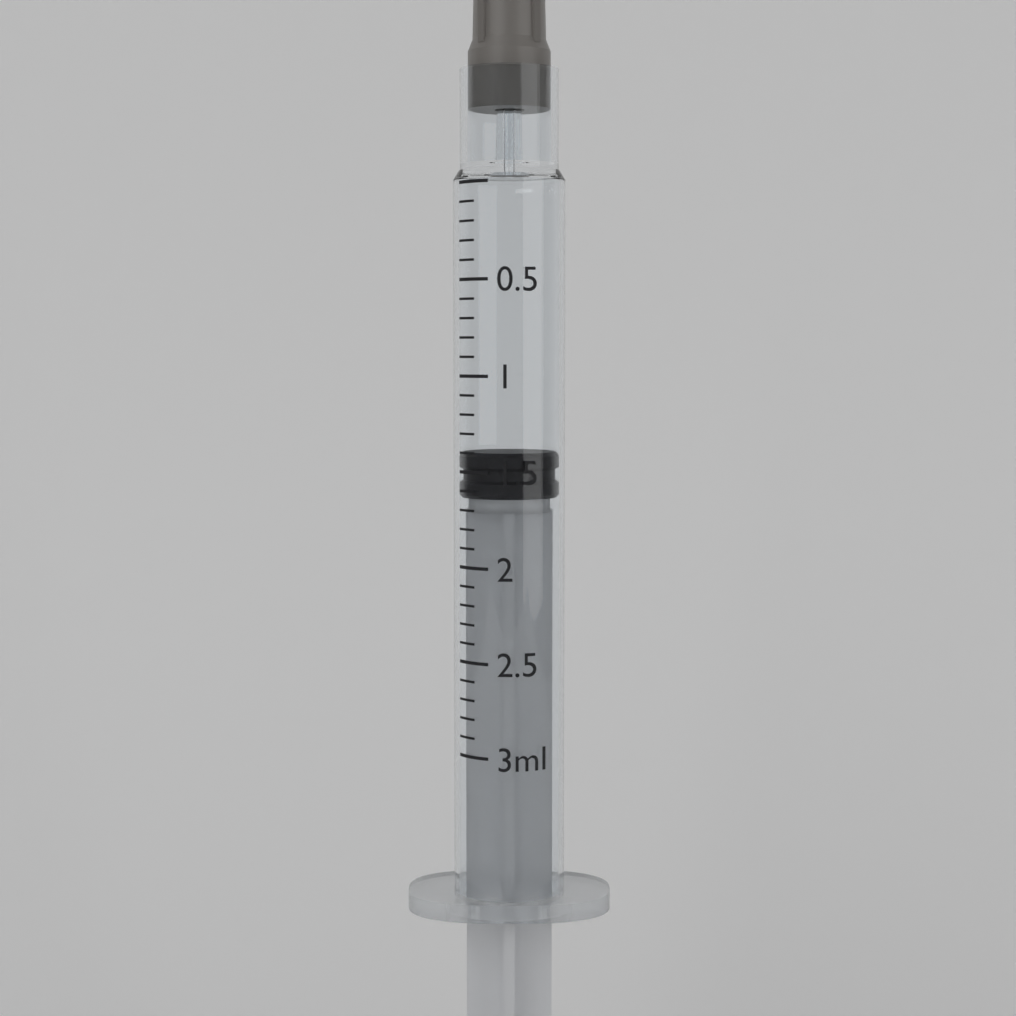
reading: 1.4 ml
